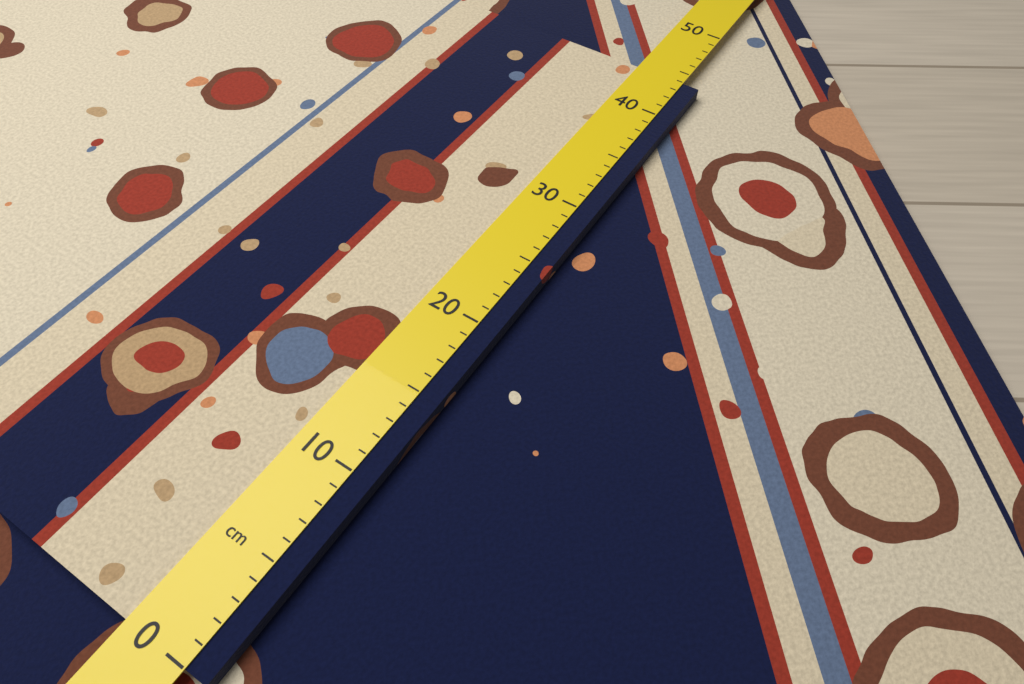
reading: 44 cm
